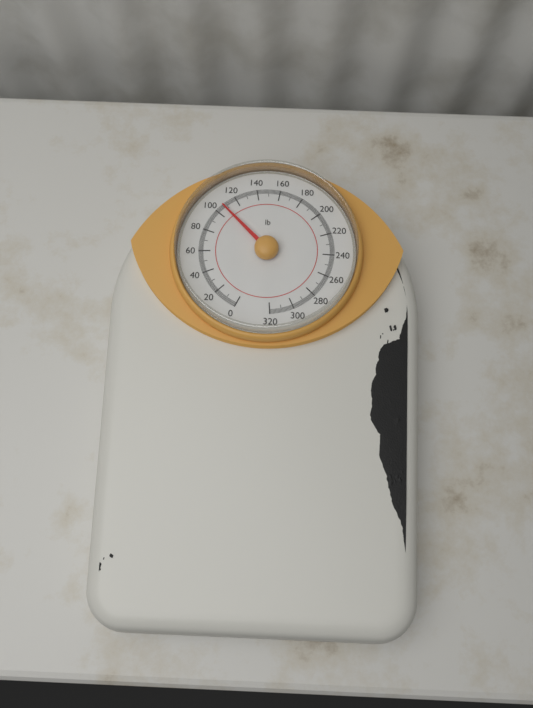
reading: 107 lb
